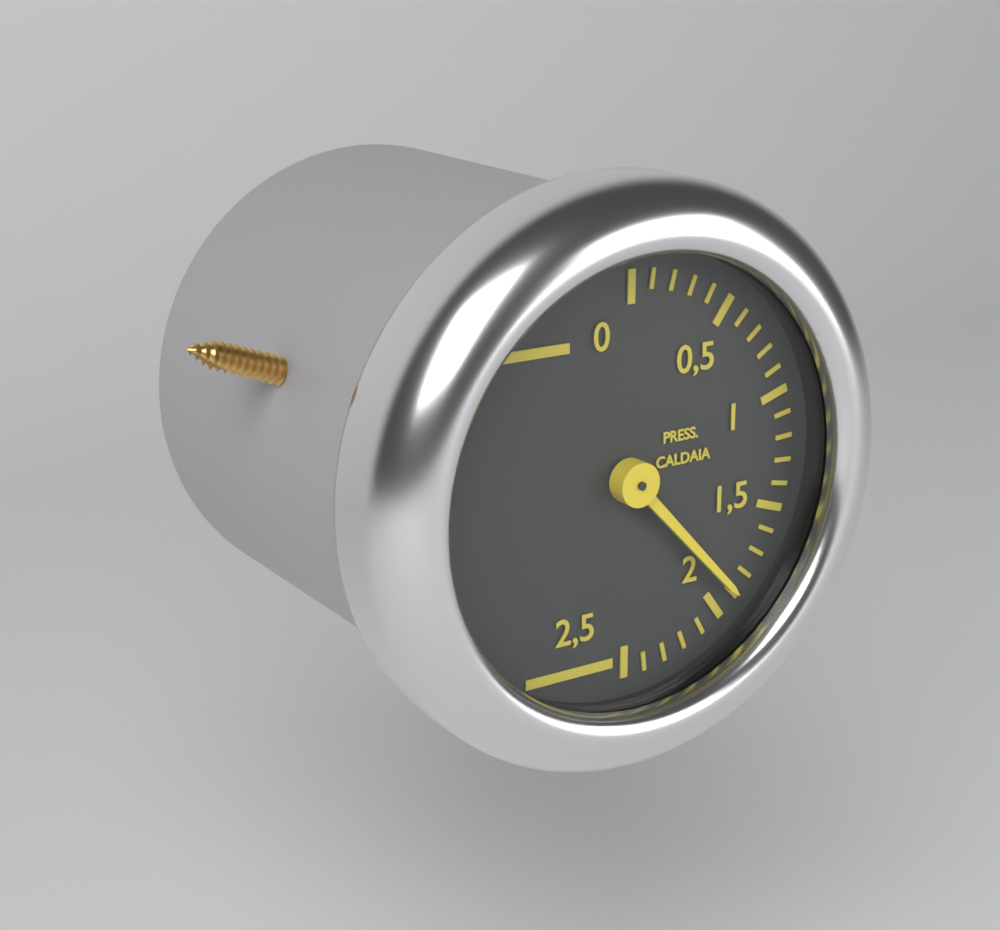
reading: 1.9 (no unit)
